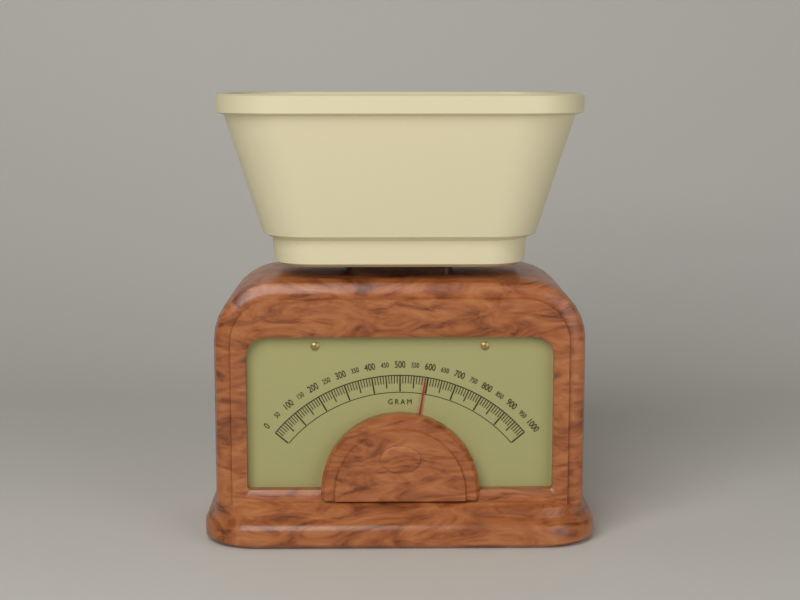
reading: 590 g
